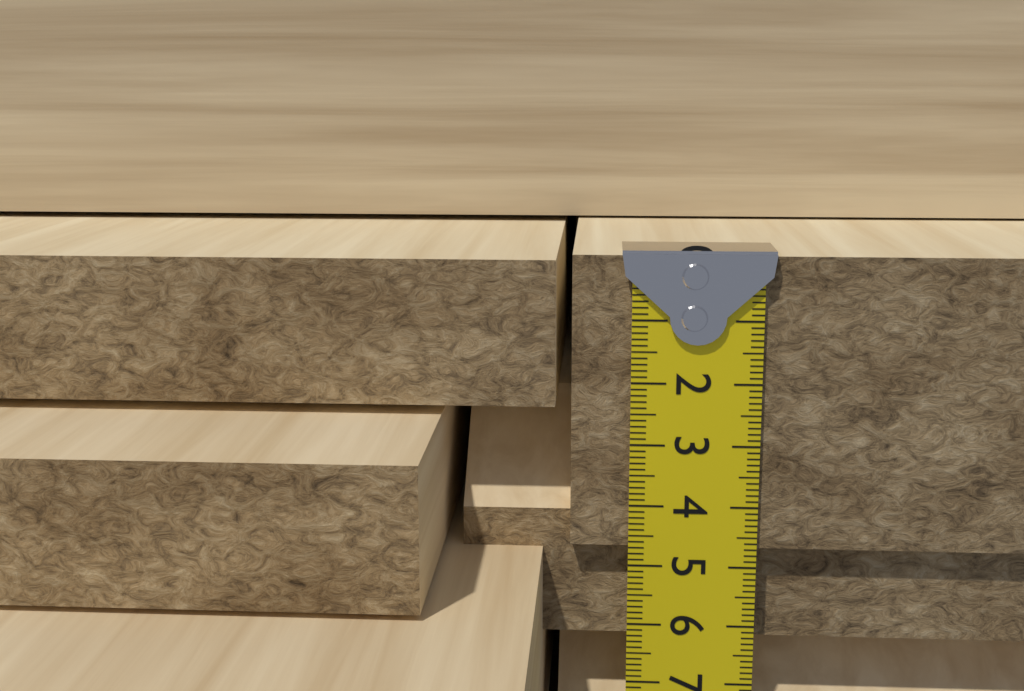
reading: 4.7 cm
